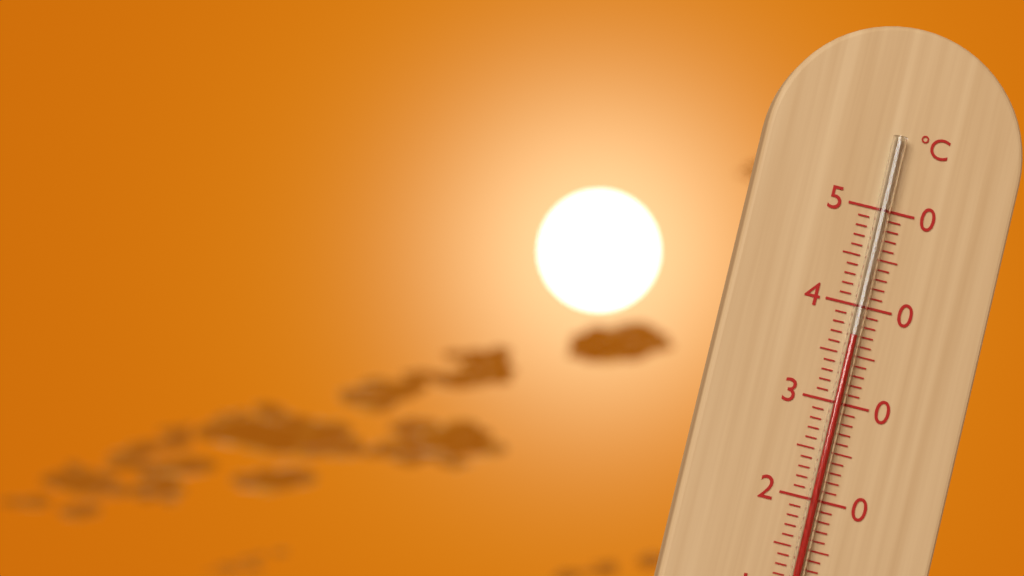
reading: 37 °C
